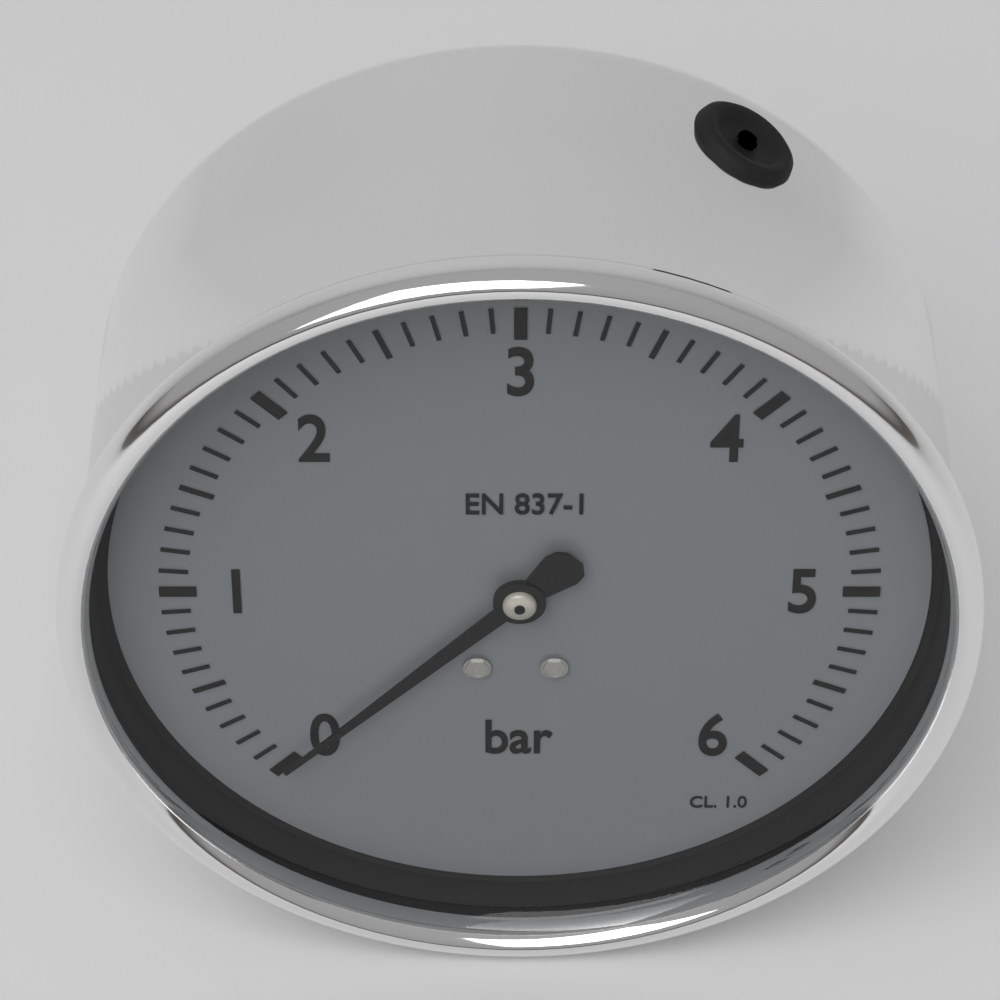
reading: 0.0 bar
